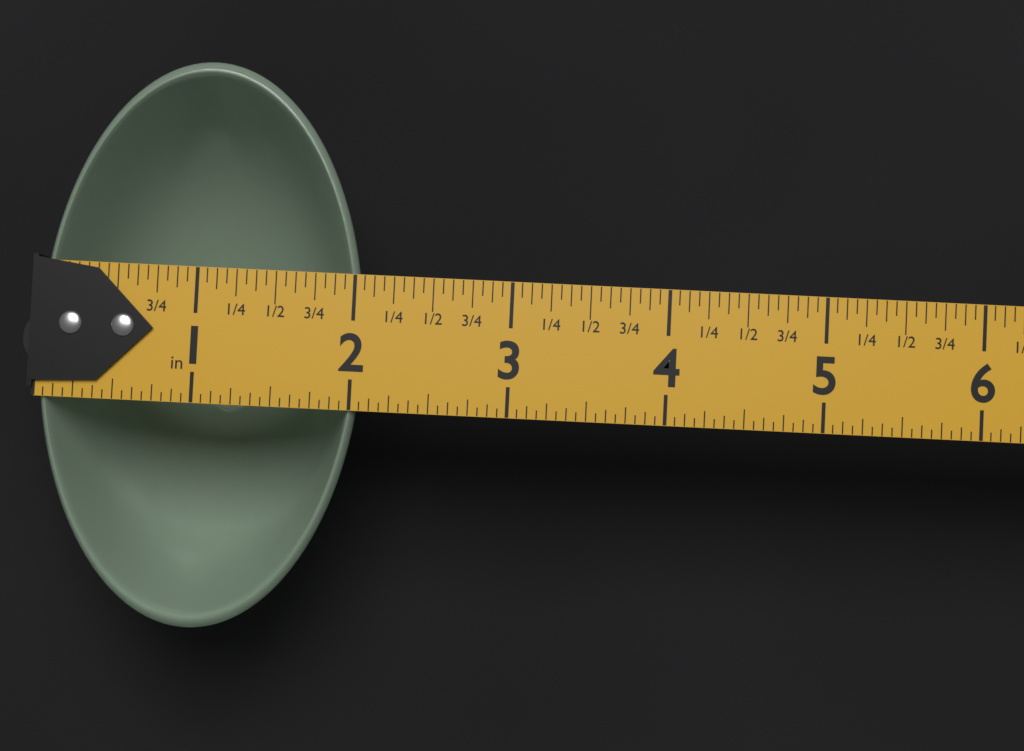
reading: 2.0625 in
